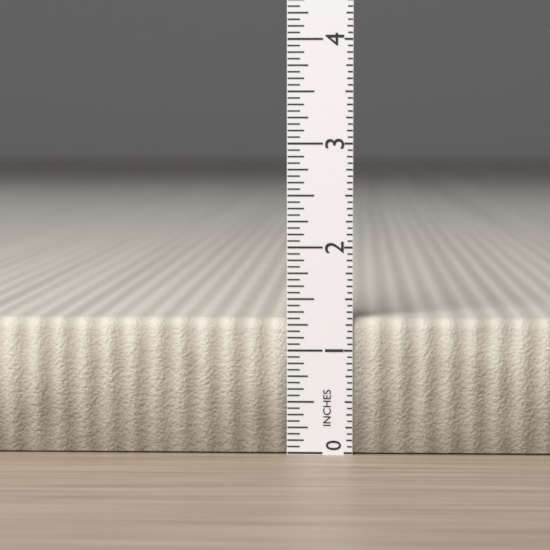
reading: 1.3125 in
